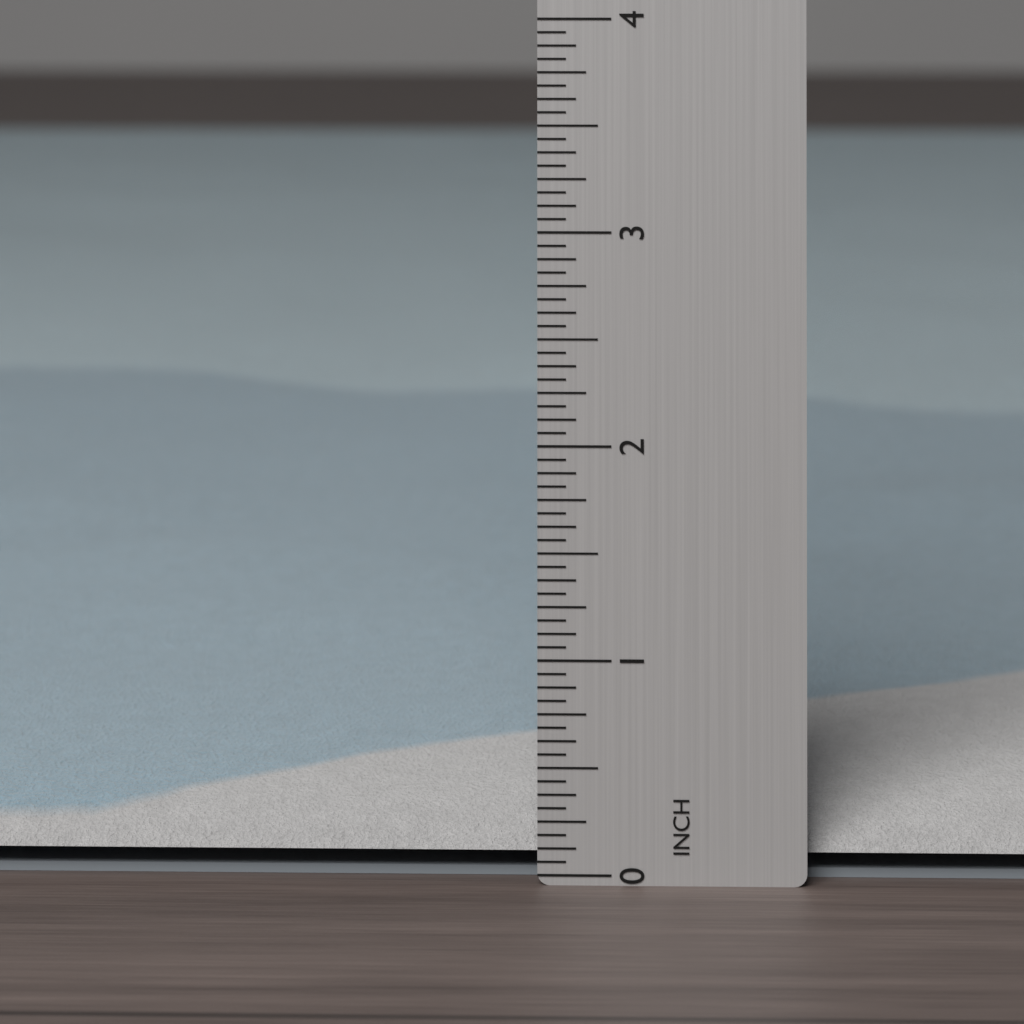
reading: 0.5625 in
